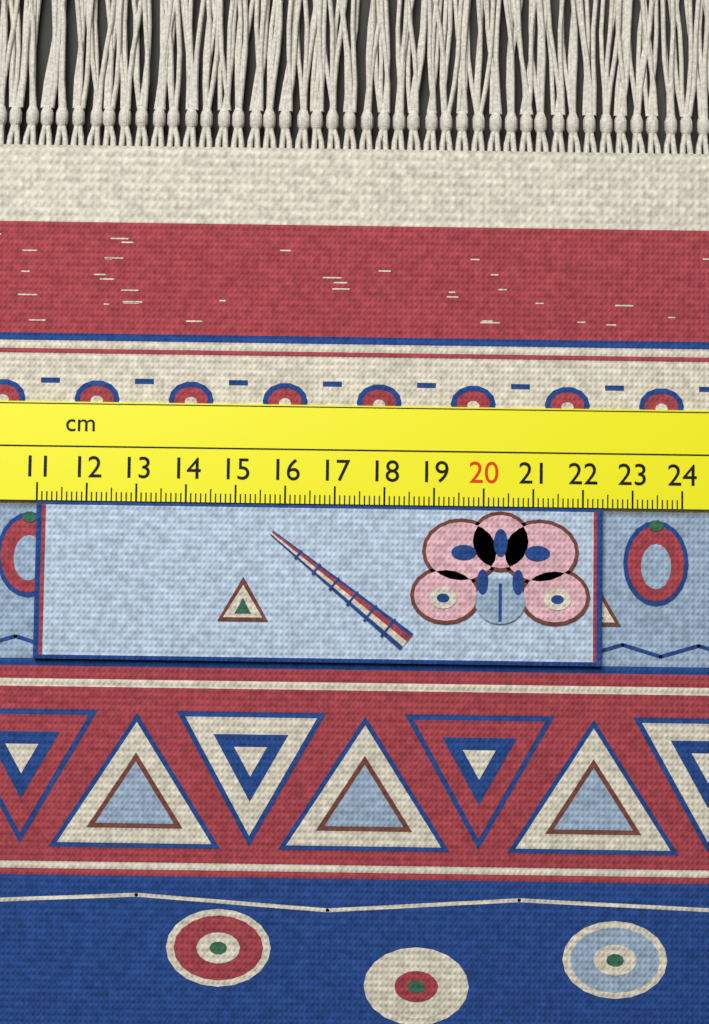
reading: 22.4 cm
